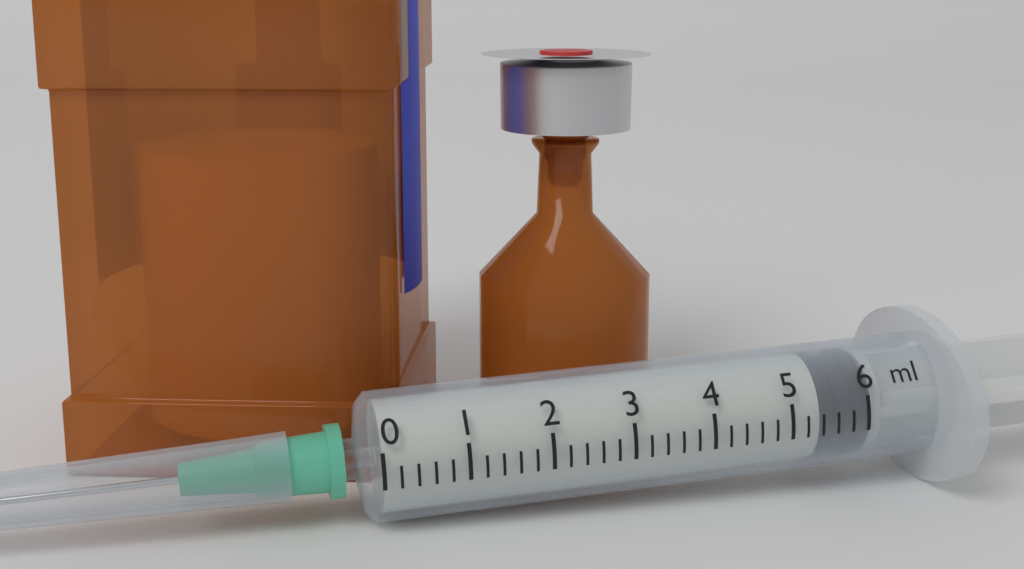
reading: 5.4 ml
